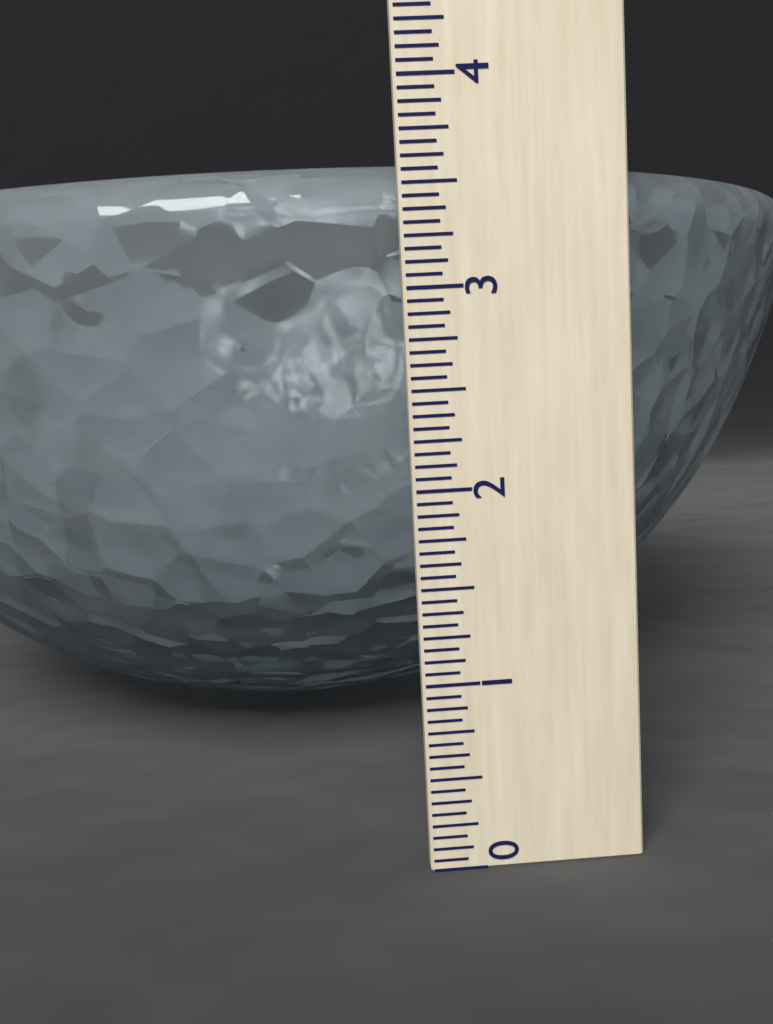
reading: 3.6250 (no unit)
